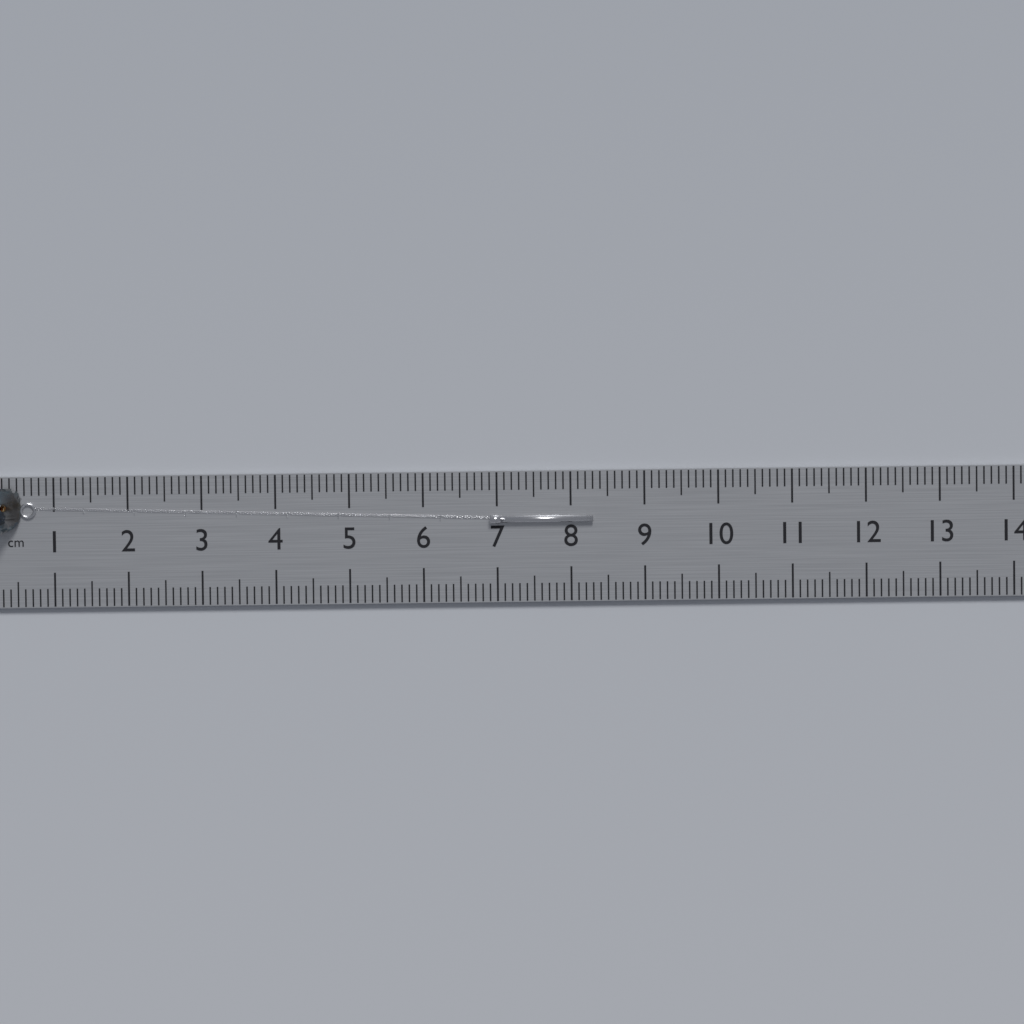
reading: 8.3 cm
